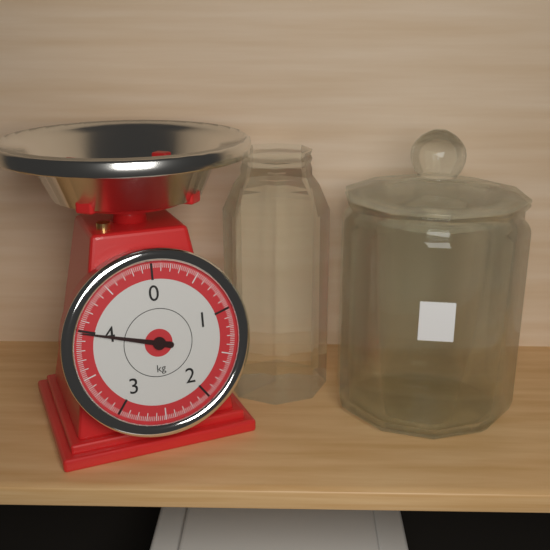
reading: 3.98 kg
